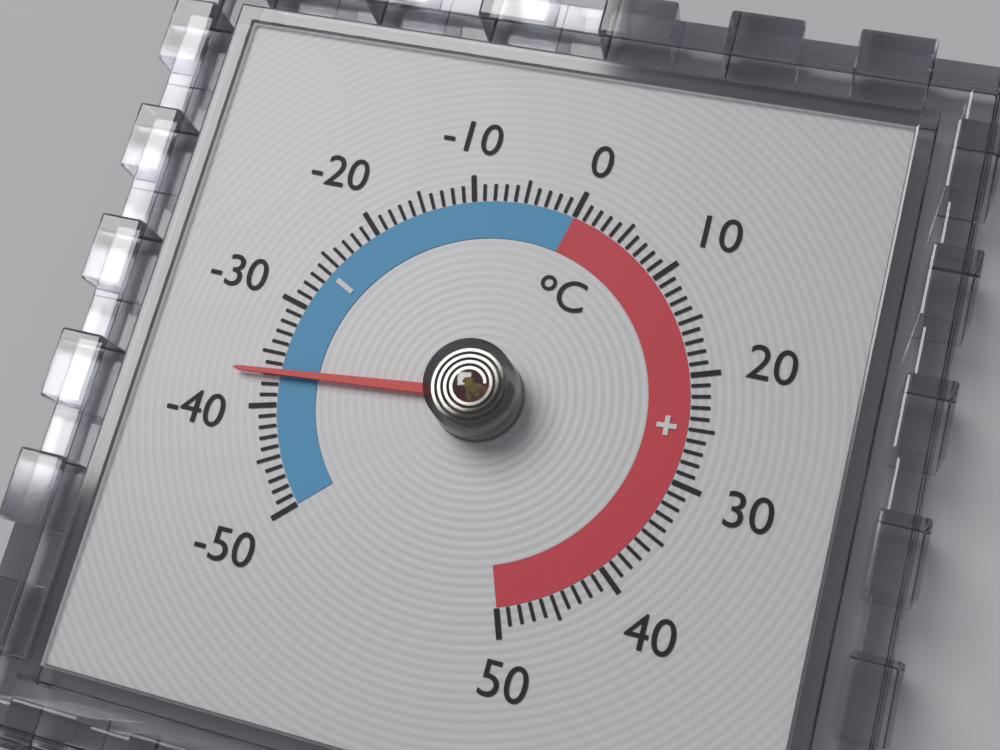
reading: -37 °C
